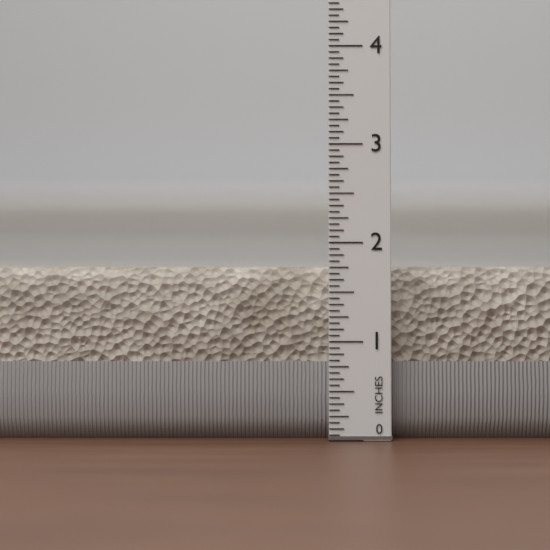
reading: 1.7500 in
